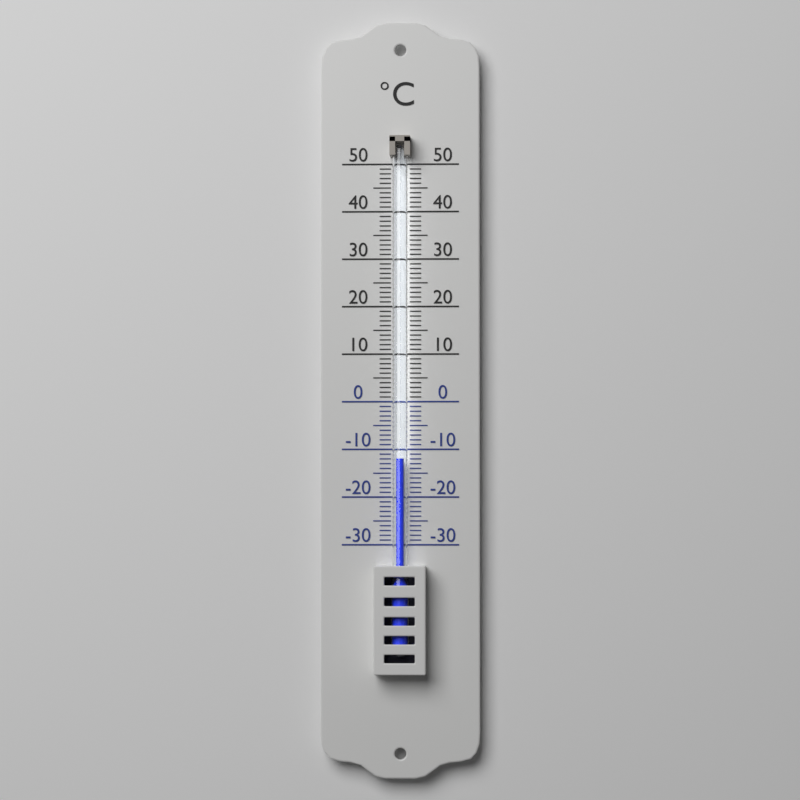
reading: -12 °C
